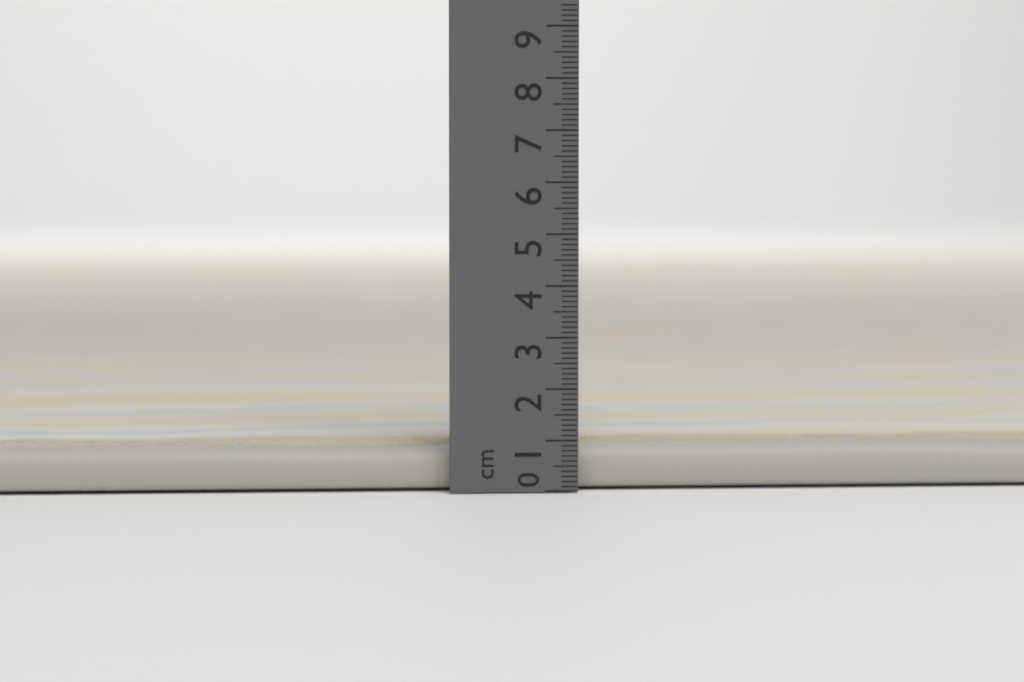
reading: 1.0 cm
